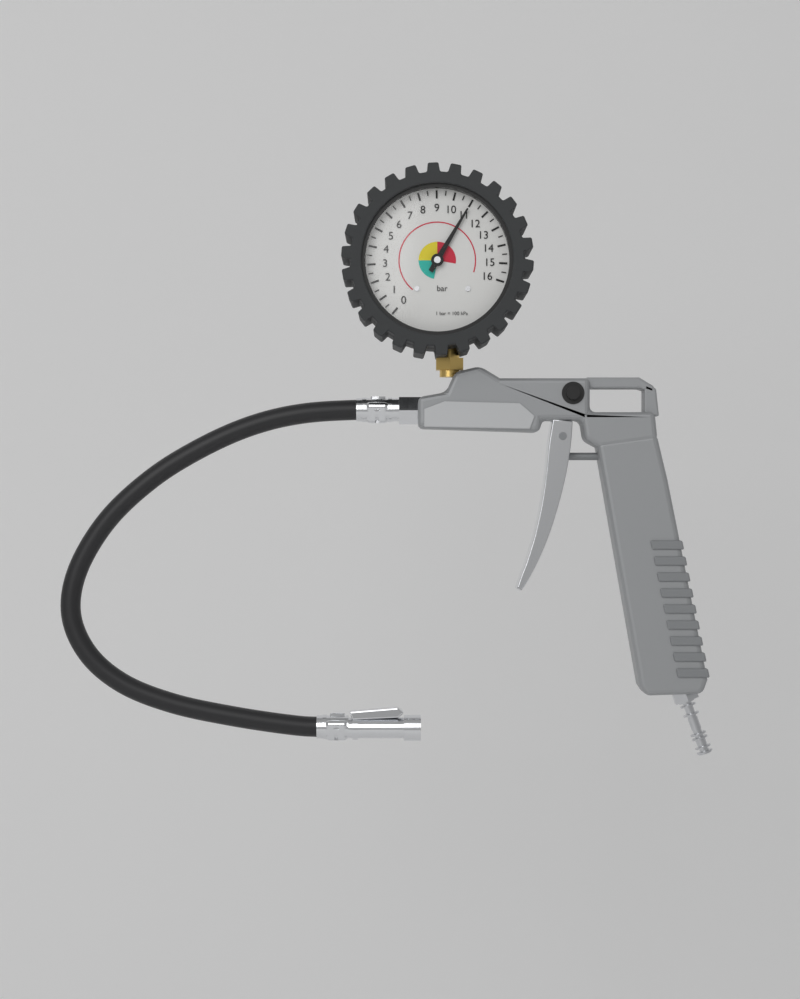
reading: 11.0 bar
